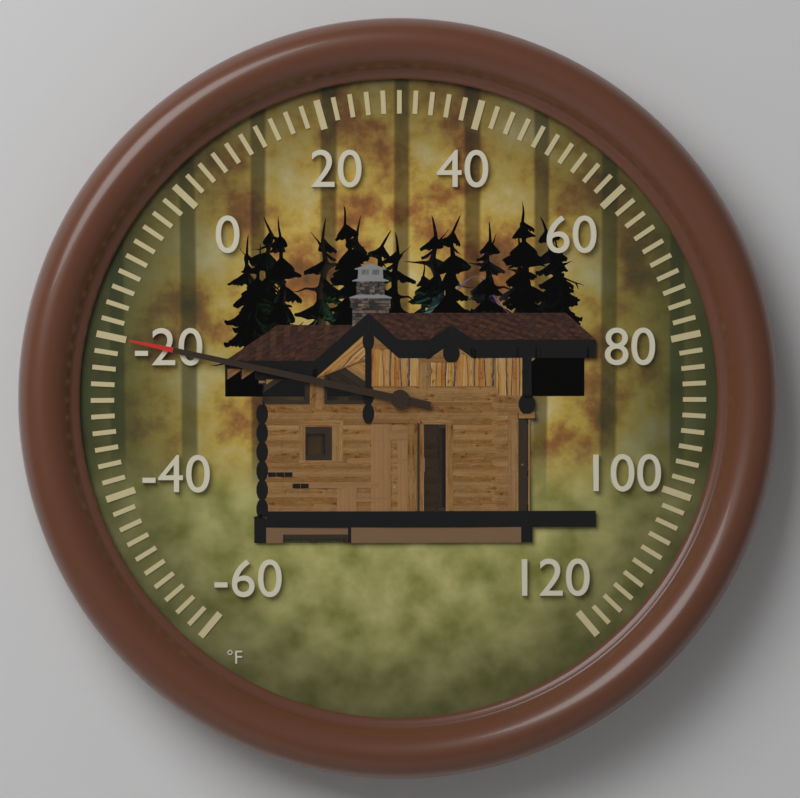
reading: -20 °F
